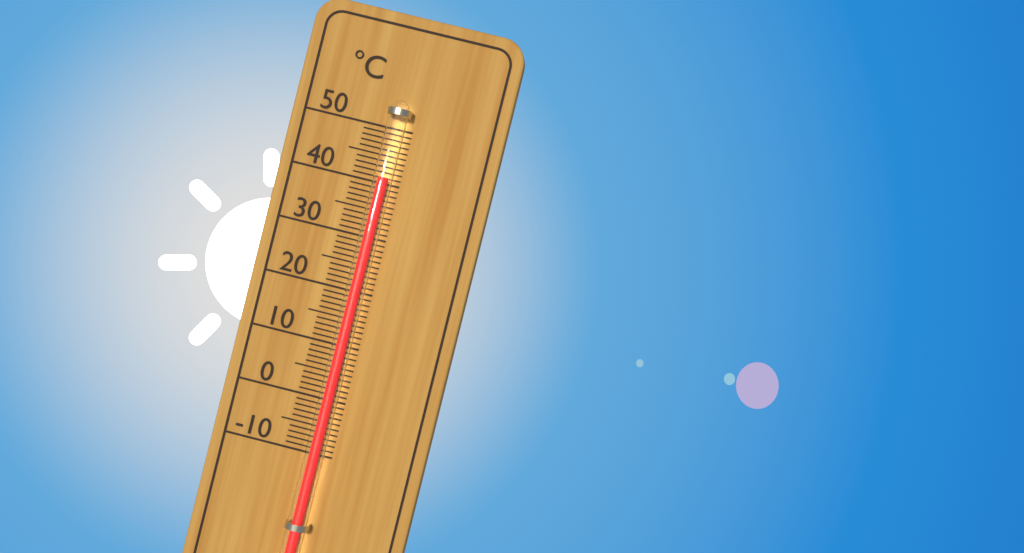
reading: 41 °C
